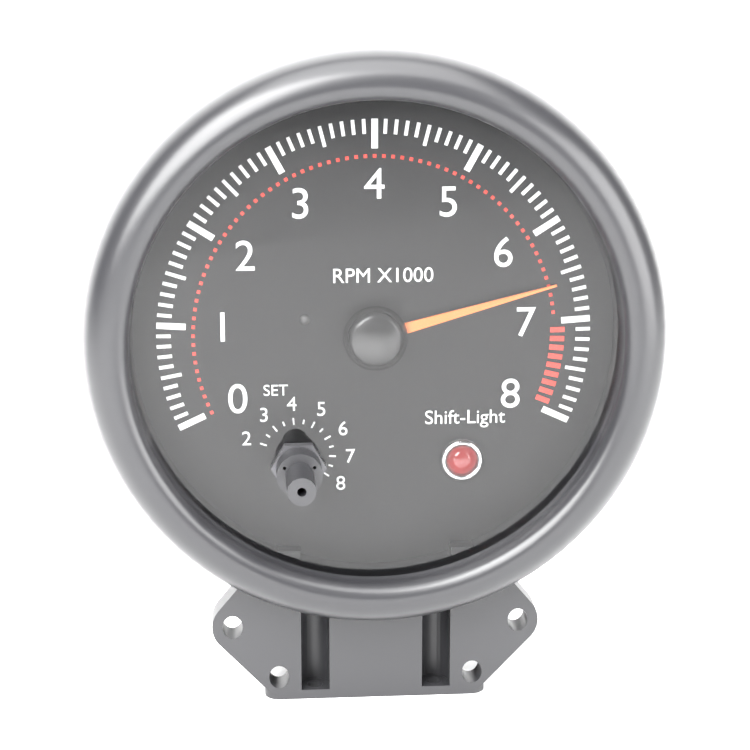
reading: 6.6 RPM x1000
